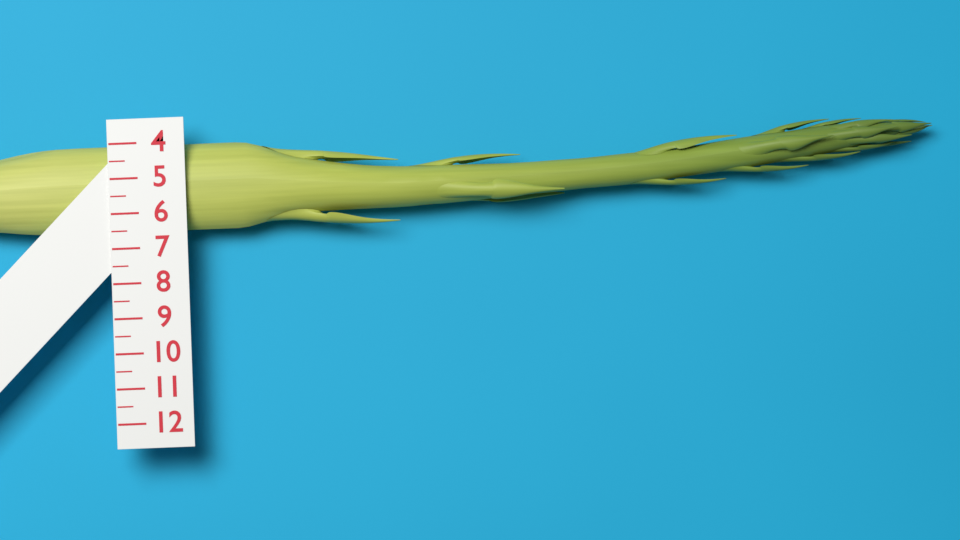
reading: 6.5 (no unit)
